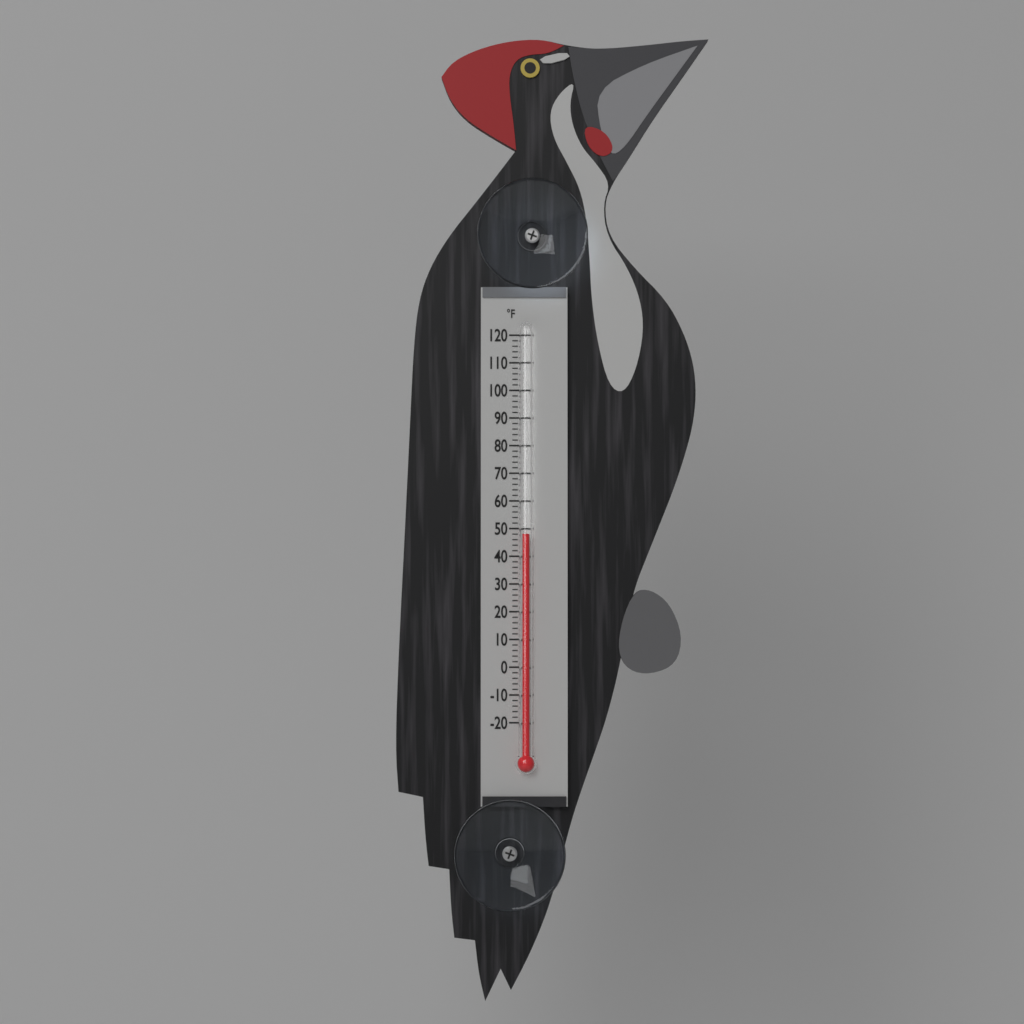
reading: 48 °F
